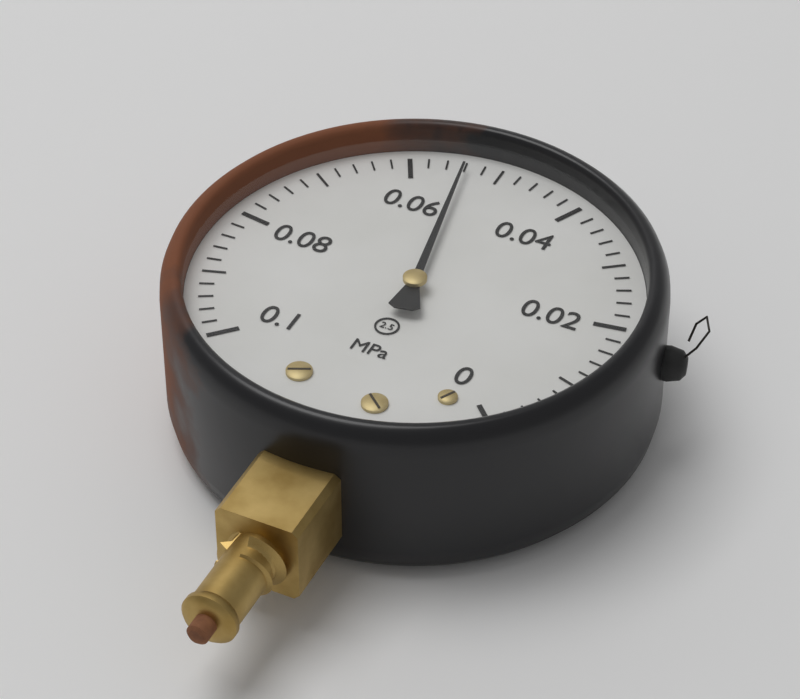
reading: 0.054 MPa
